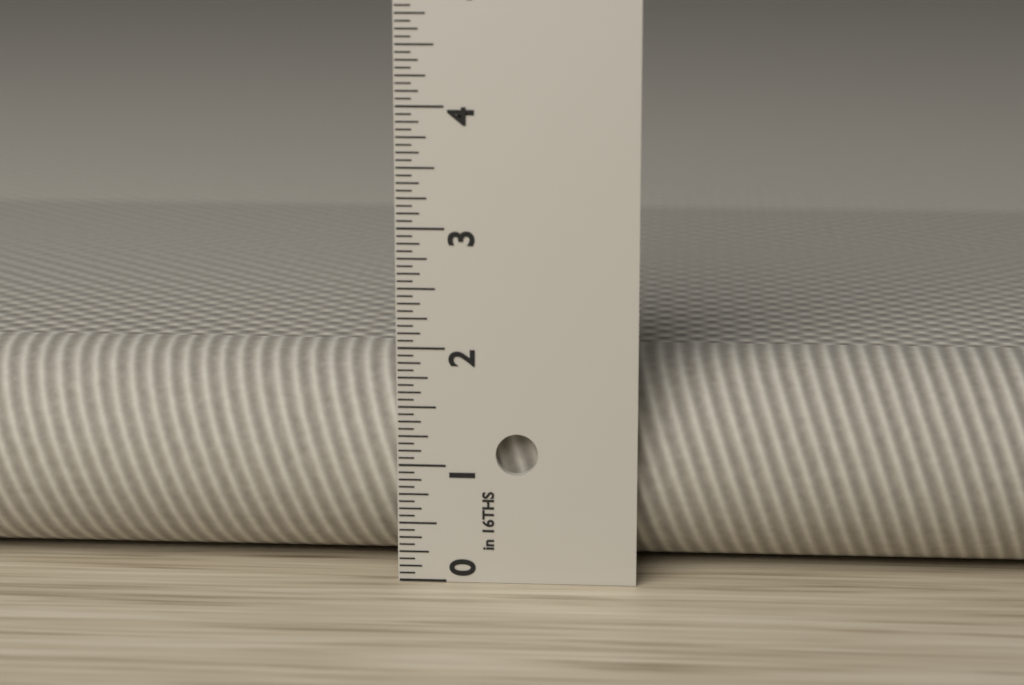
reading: 1.8125 in
